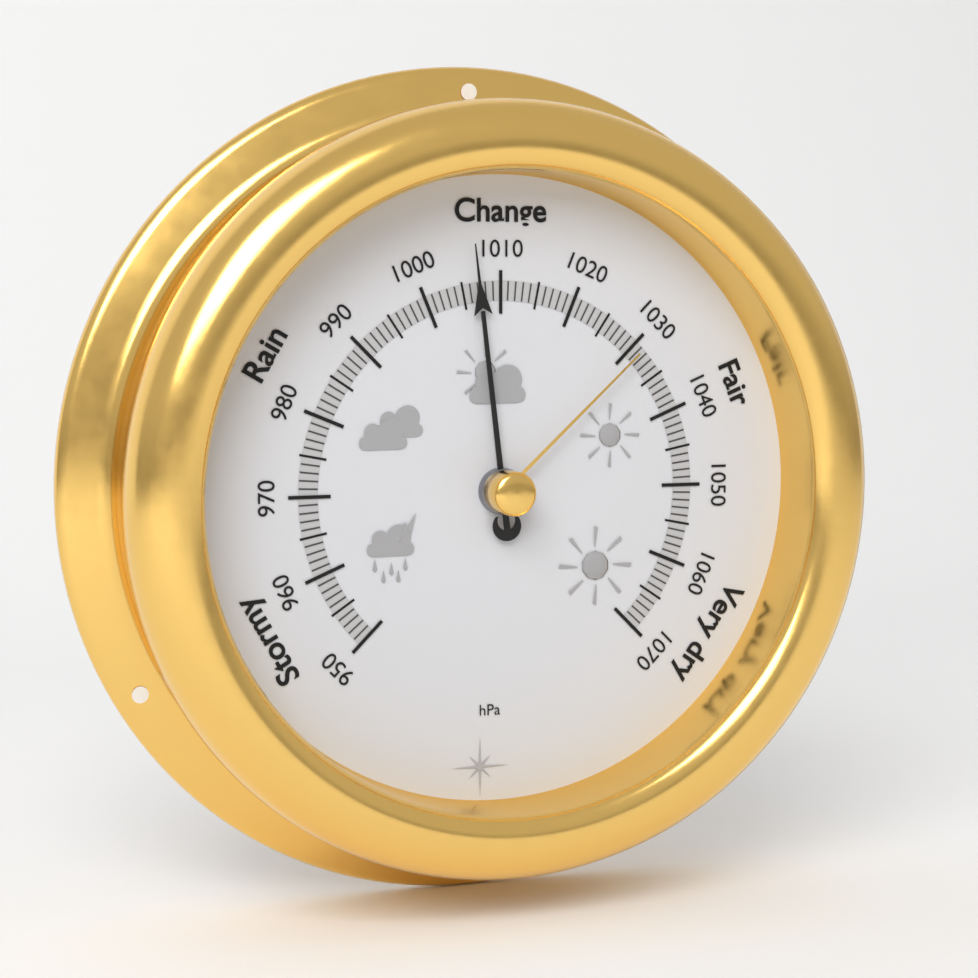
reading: 1007 hPa
